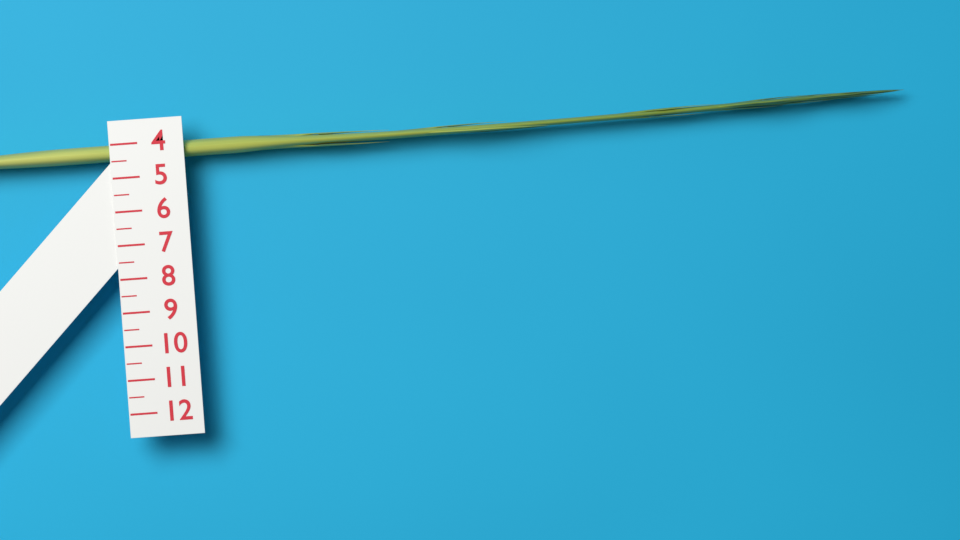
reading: 4.5 (no unit)
